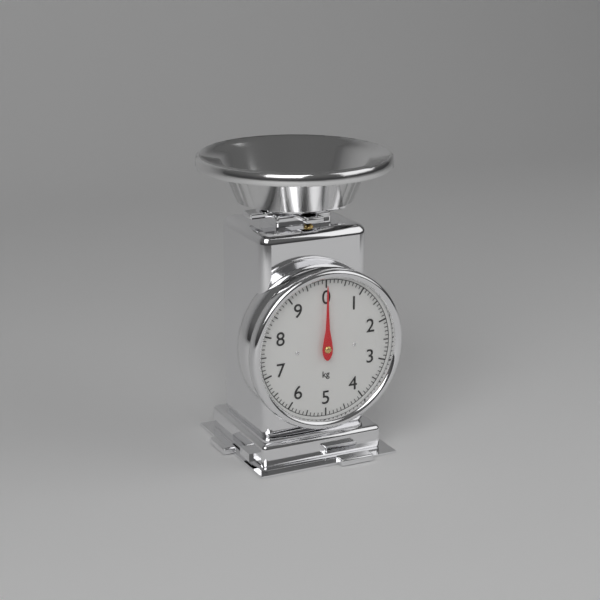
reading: 0.0 kg
